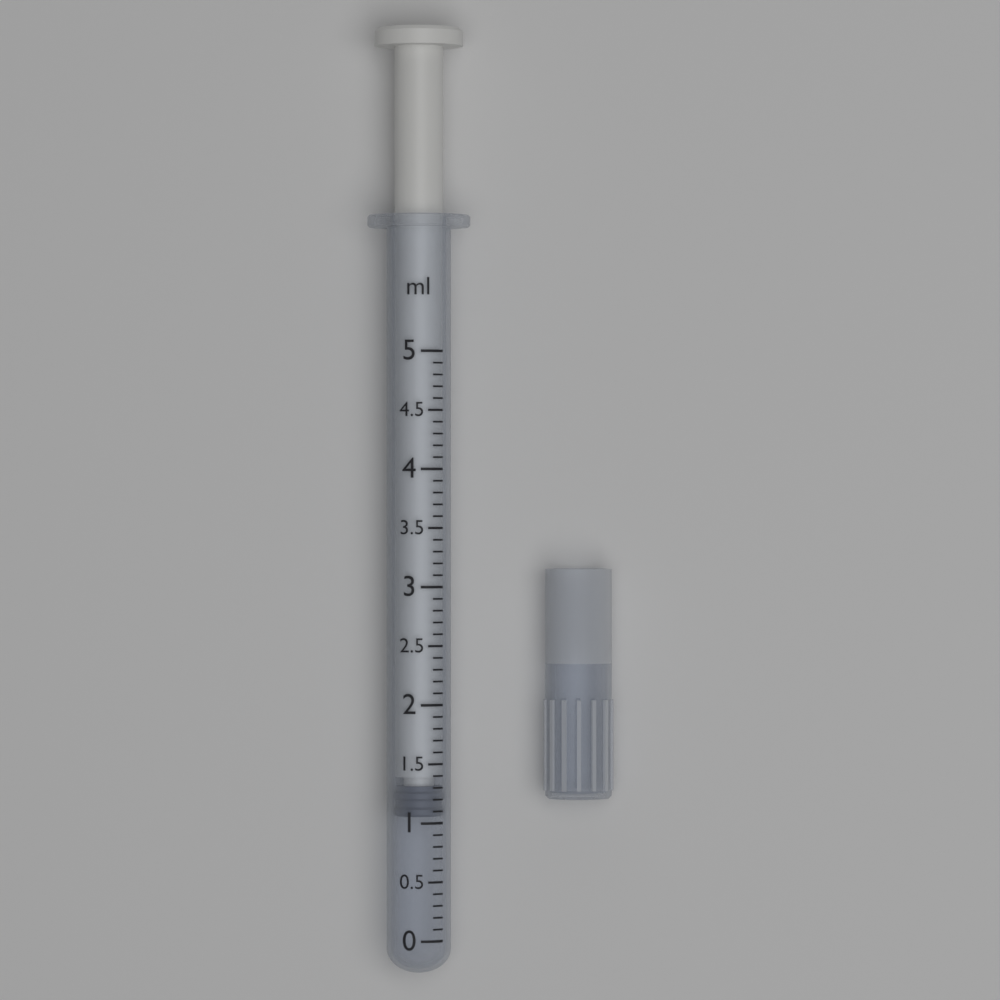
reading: 1.05 ml
